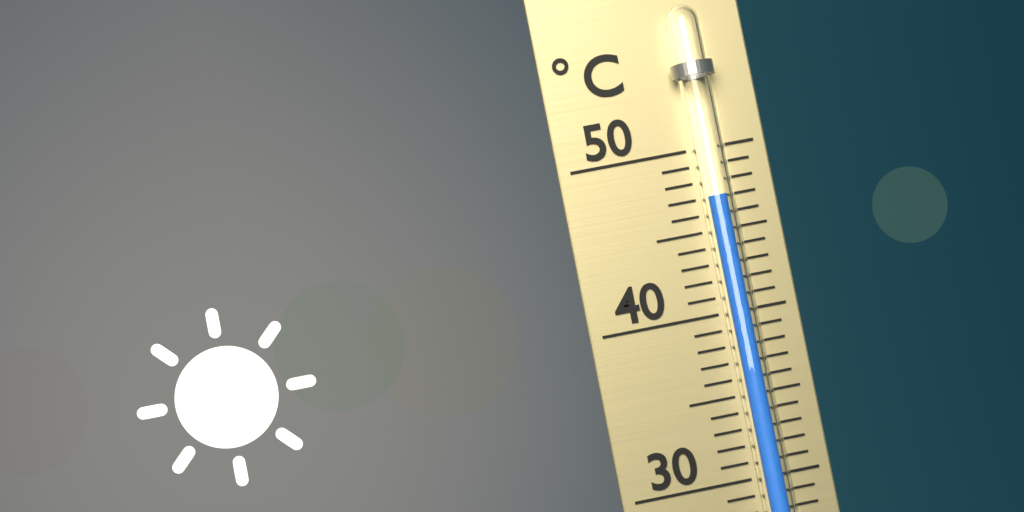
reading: 47 °C
